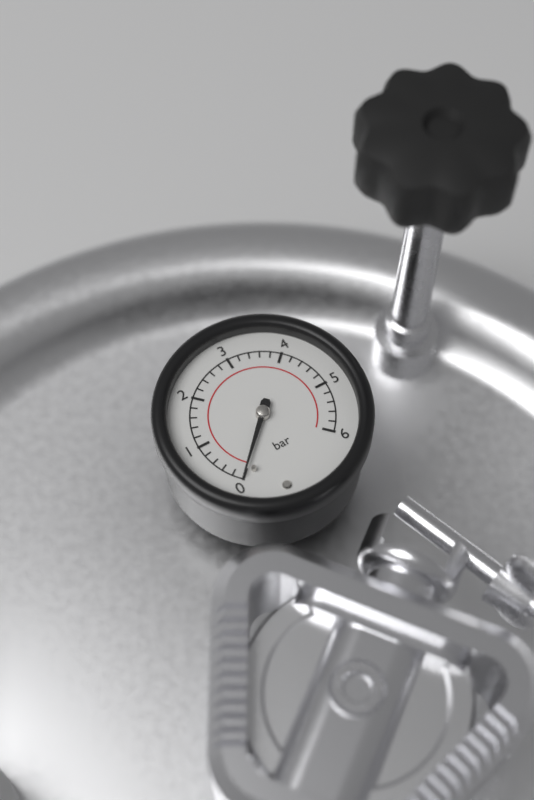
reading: 0.0 bar
